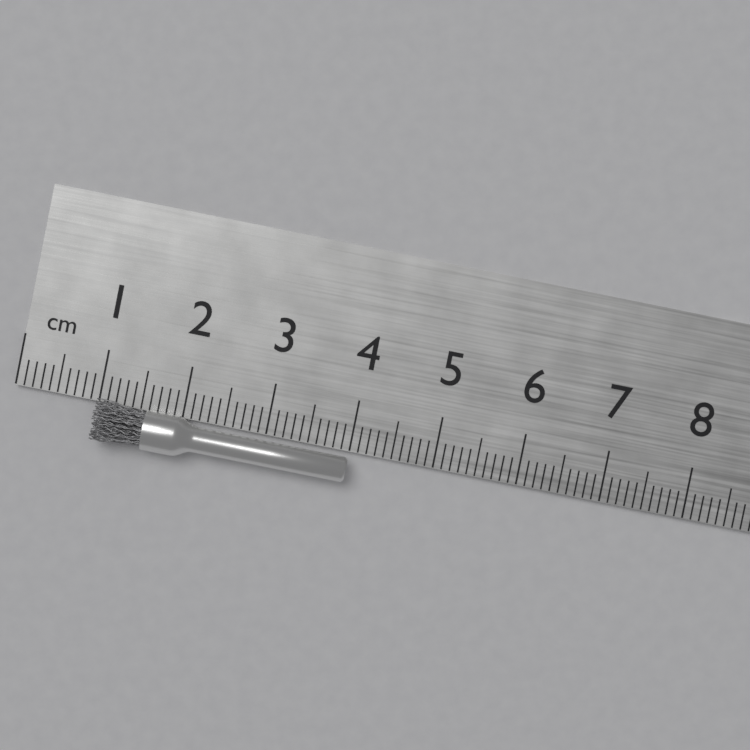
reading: 4.0 cm
